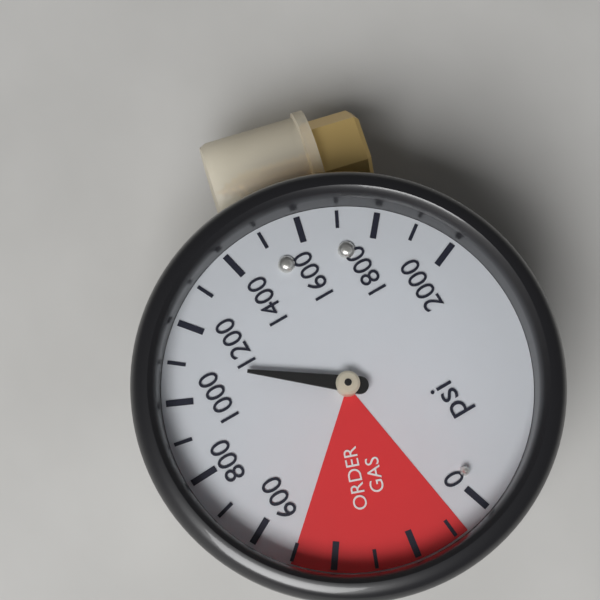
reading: 1100 psi
